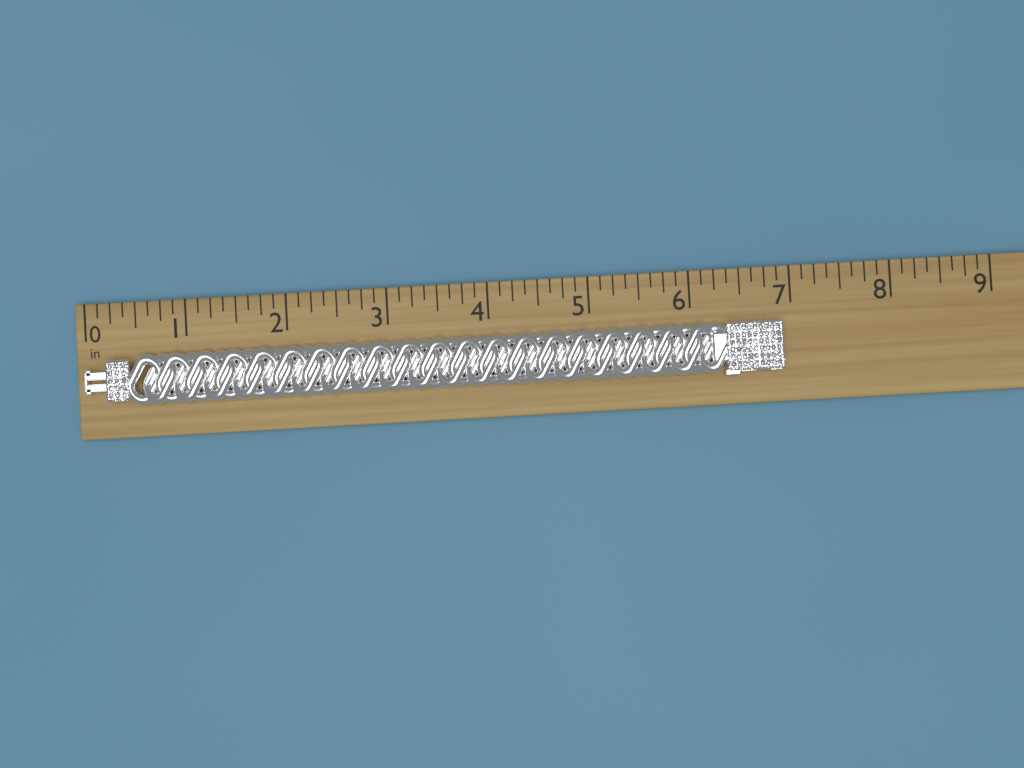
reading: 6.875 in
